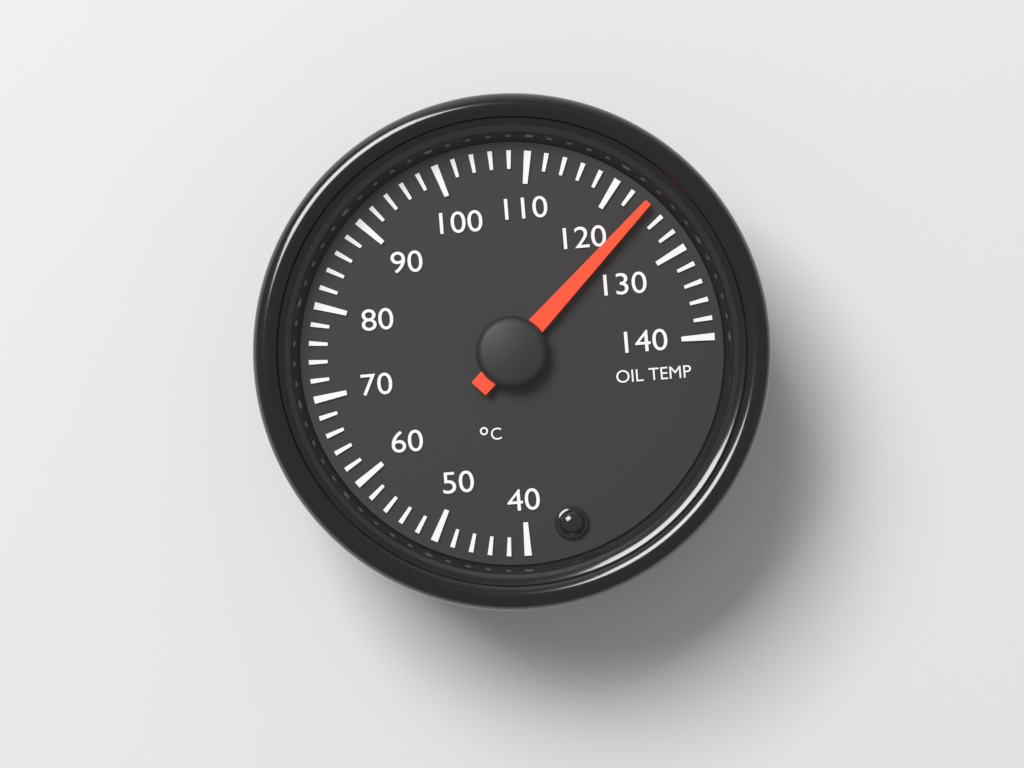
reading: 124 °C
